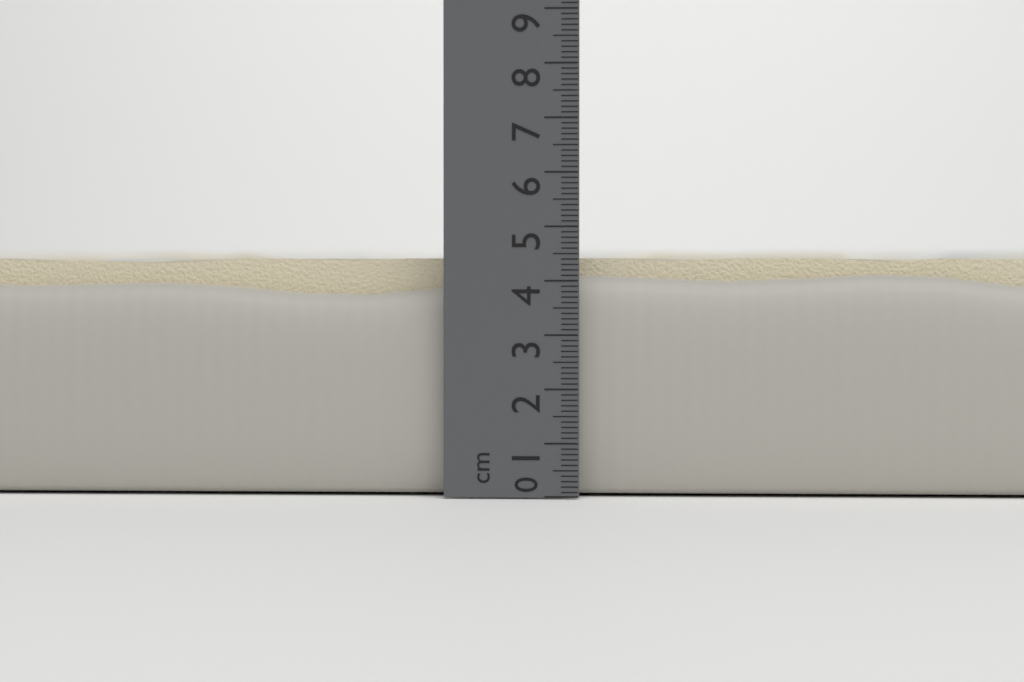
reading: 4.6 cm
